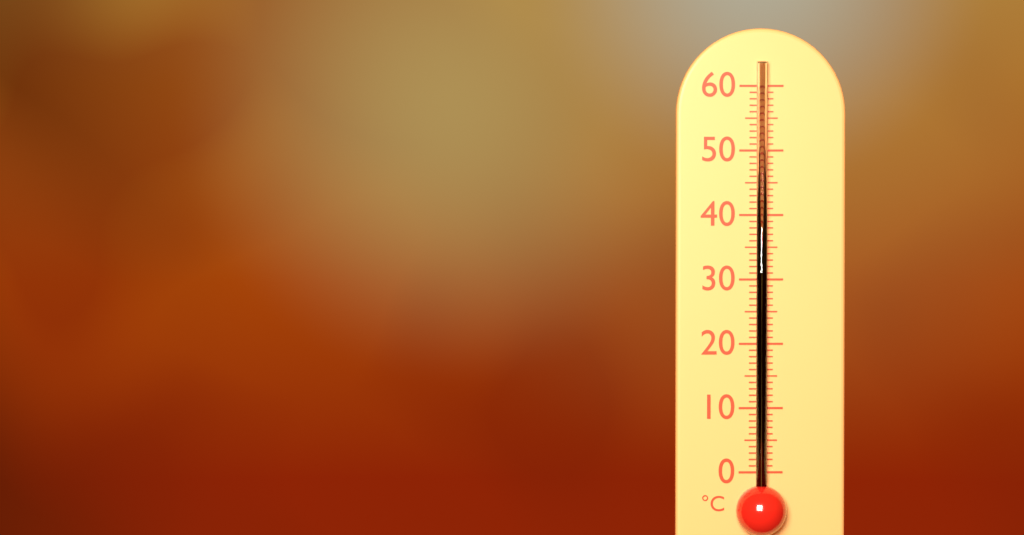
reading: 37 °C
